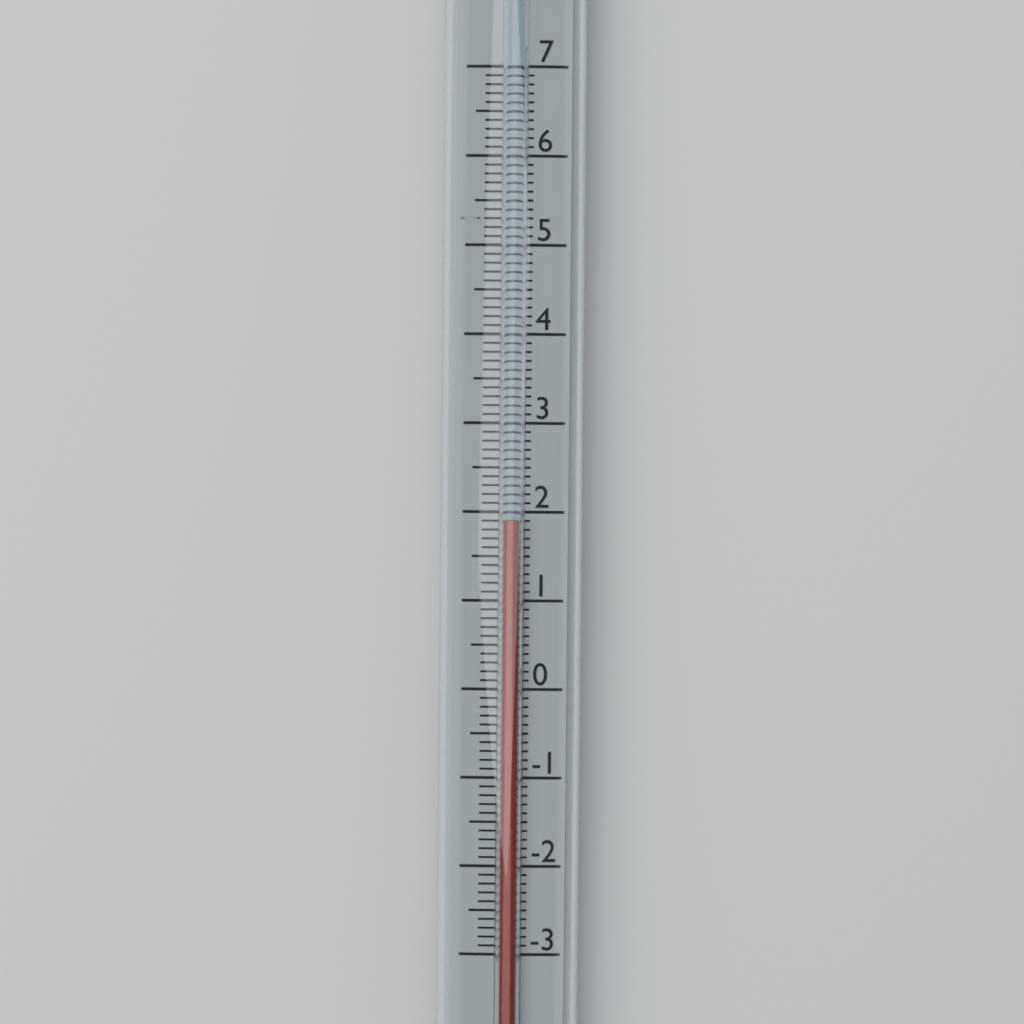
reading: 1.9 (no unit)
